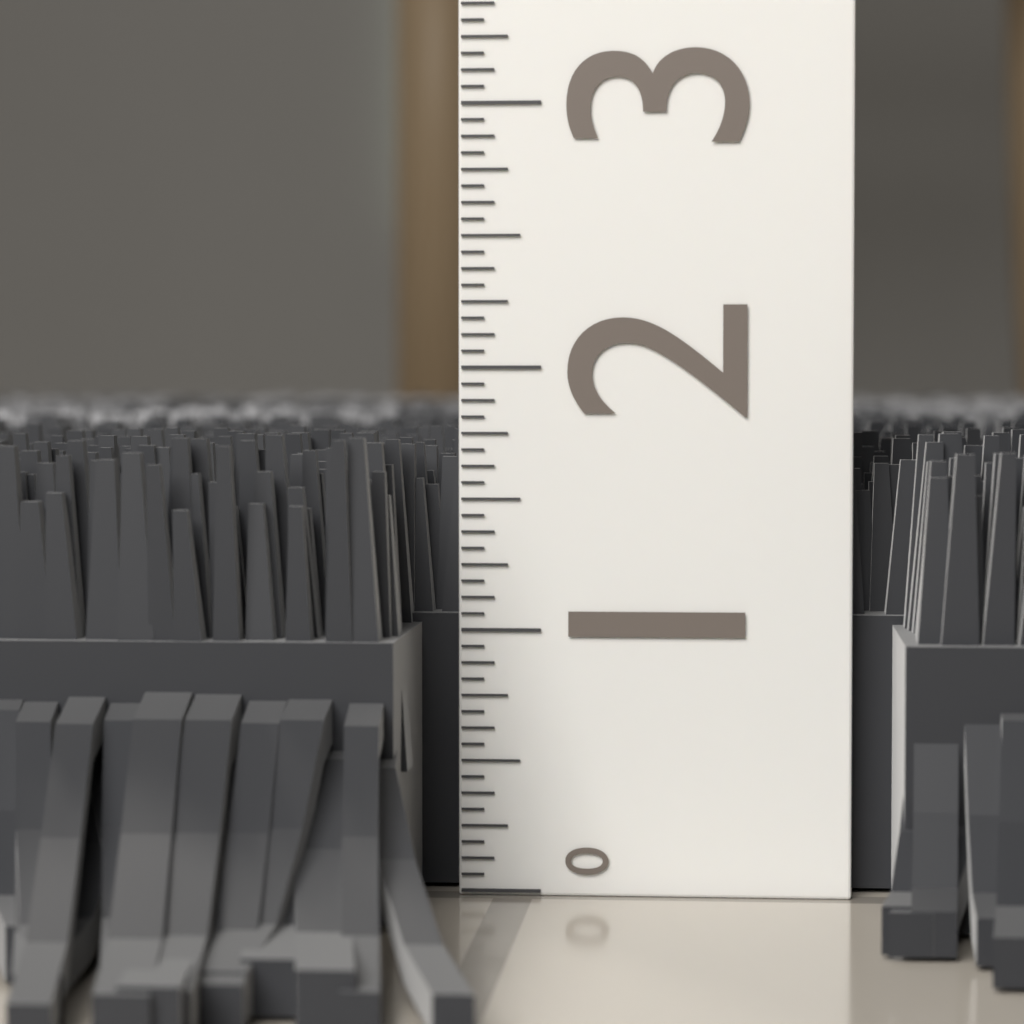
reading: 1.7500 (no unit)
